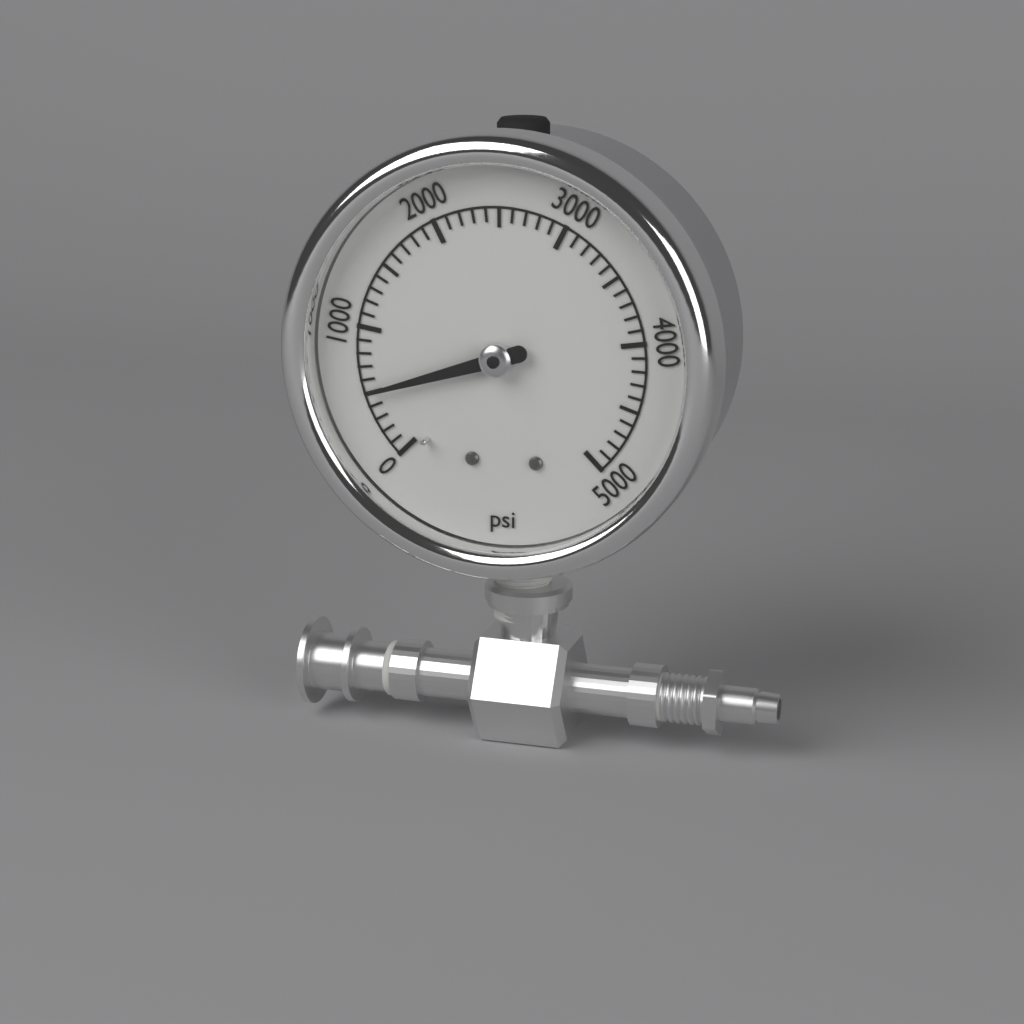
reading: 500 psi
